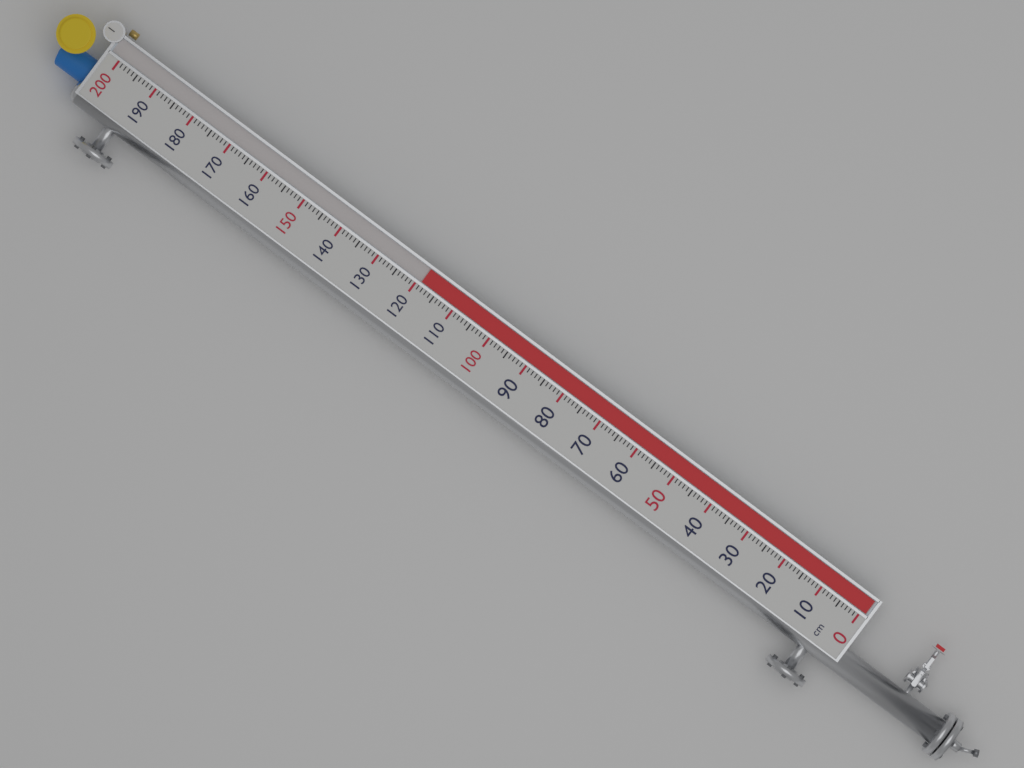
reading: 119 cm
